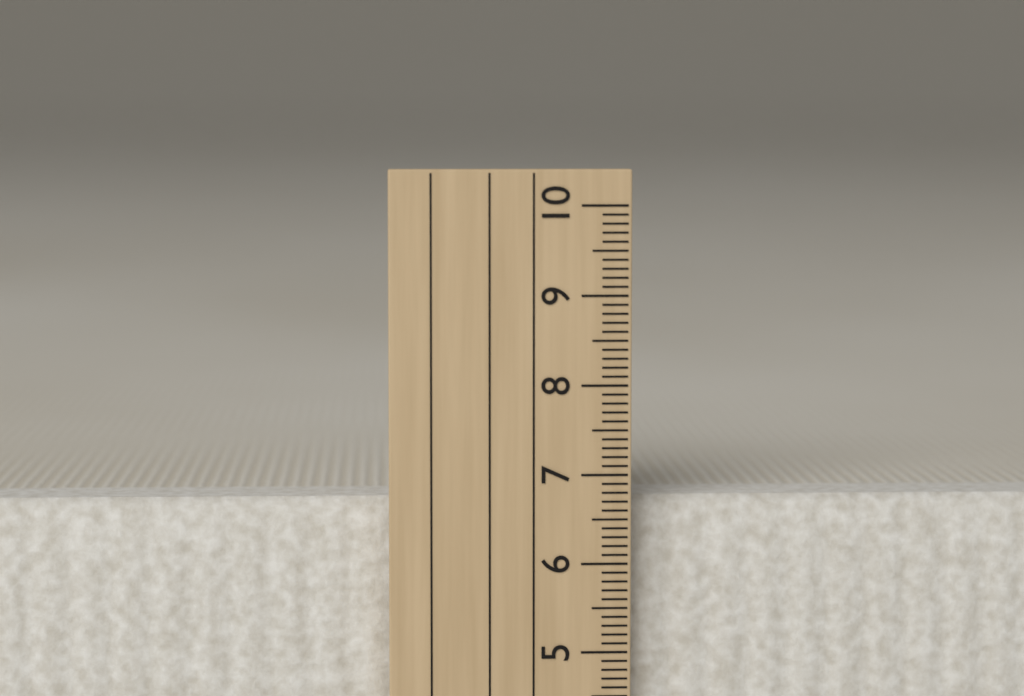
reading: 6.7 cm
